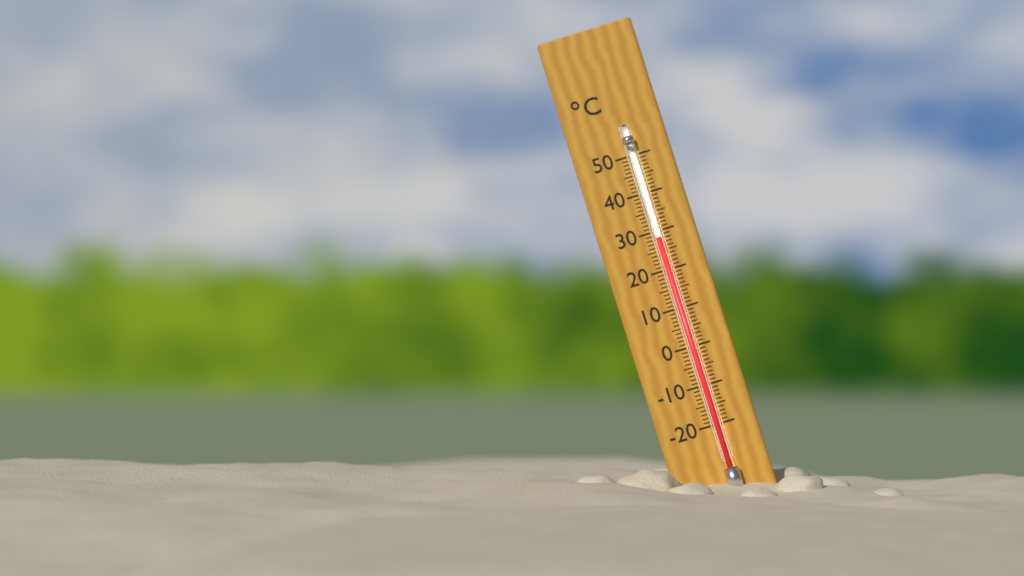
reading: 28 °C
